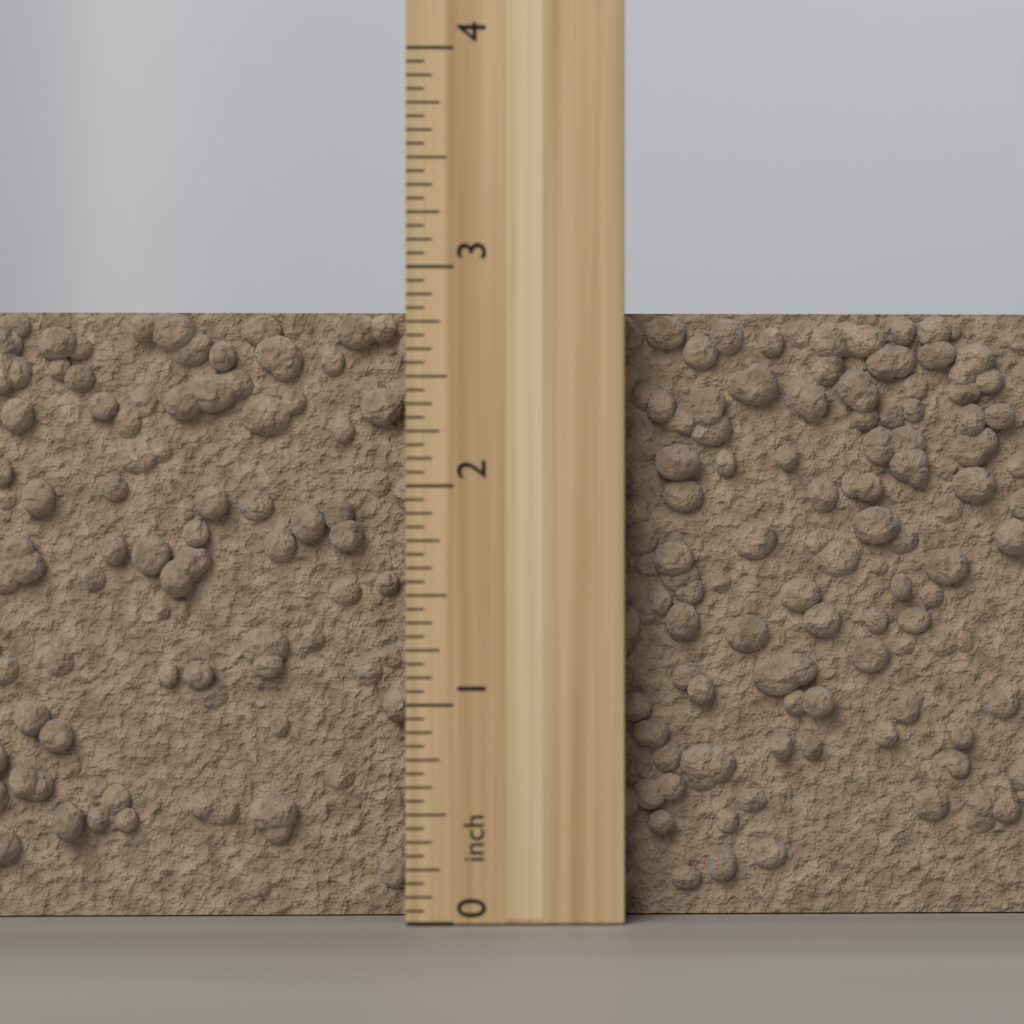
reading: 2.8125 inch
